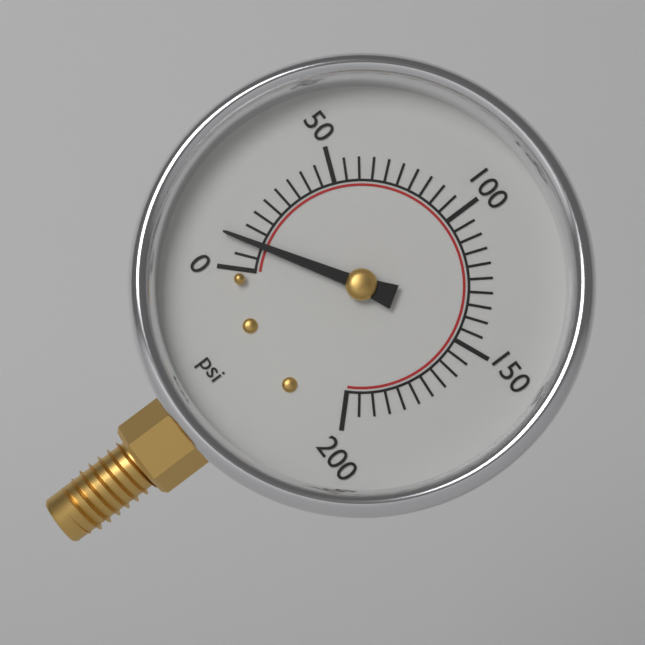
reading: 10 psi
